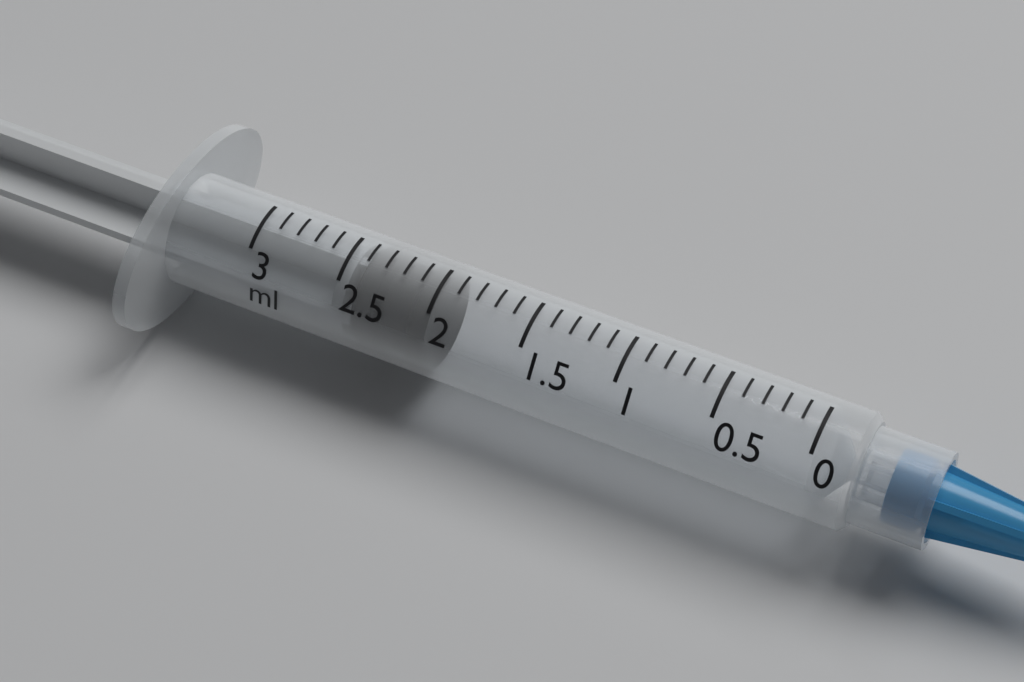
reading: 2.0 ml
